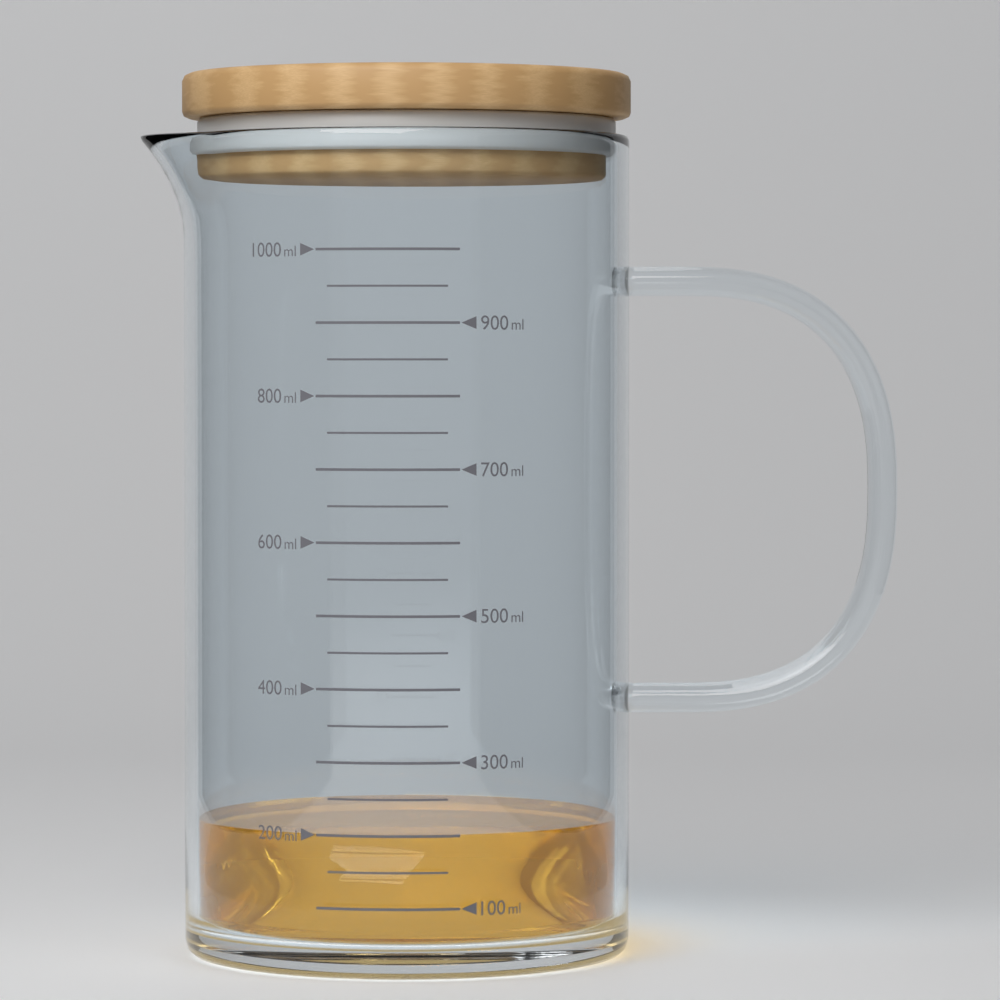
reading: 200 ml
